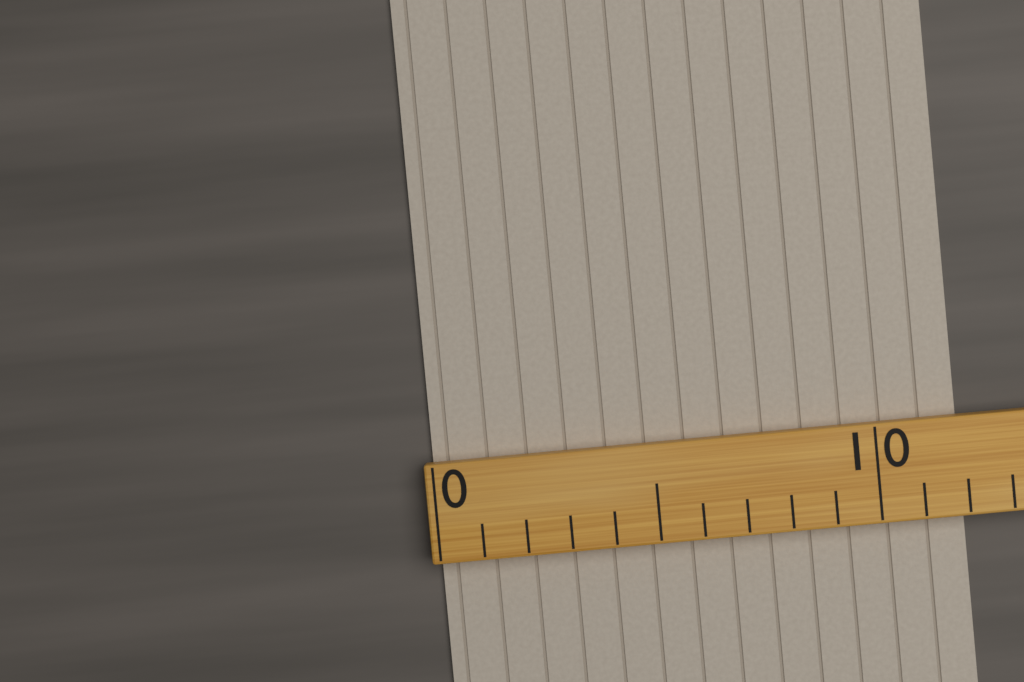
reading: 12 (no unit)
